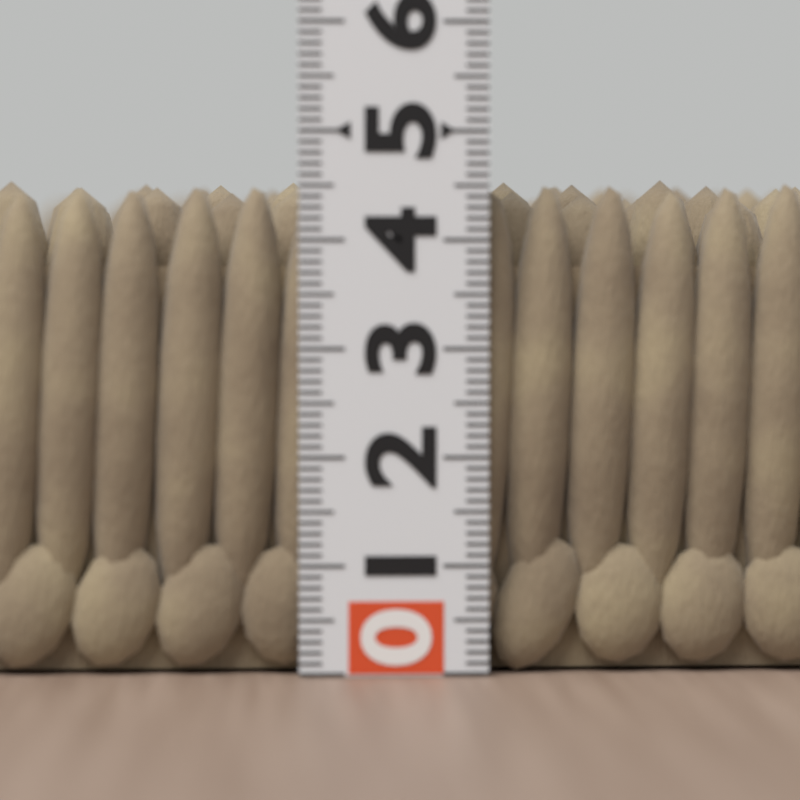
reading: 4.6 (no unit)
